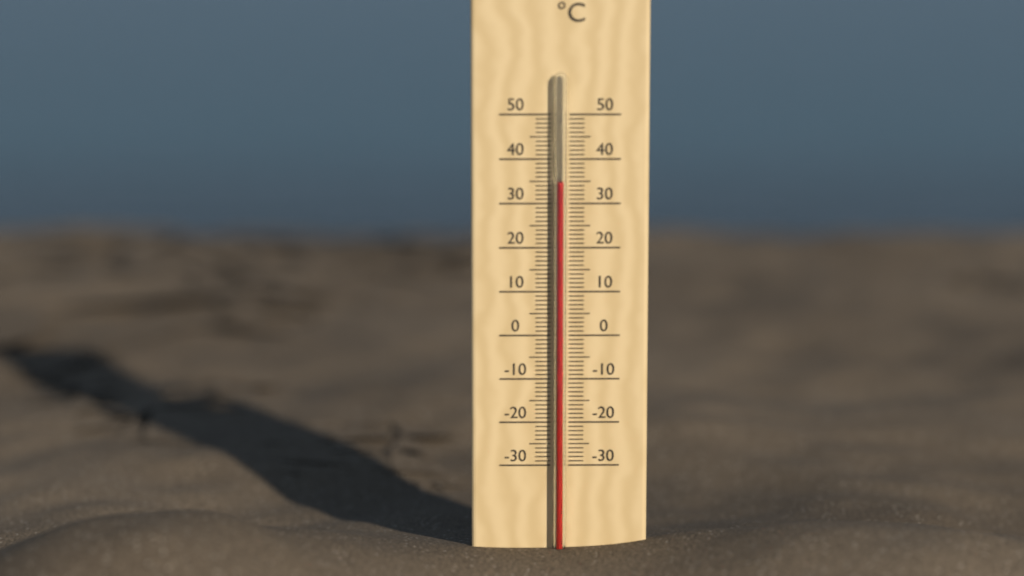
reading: 35 °C
